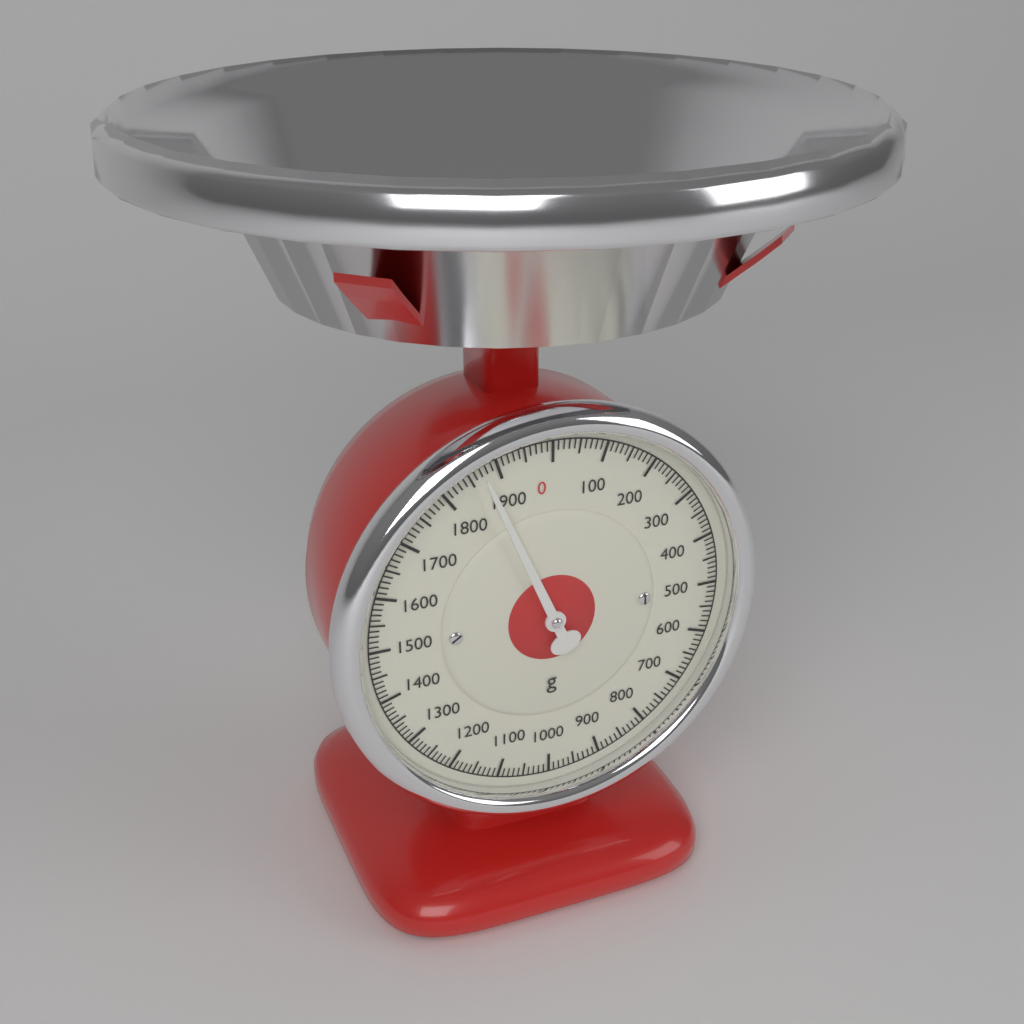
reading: 1870 g
